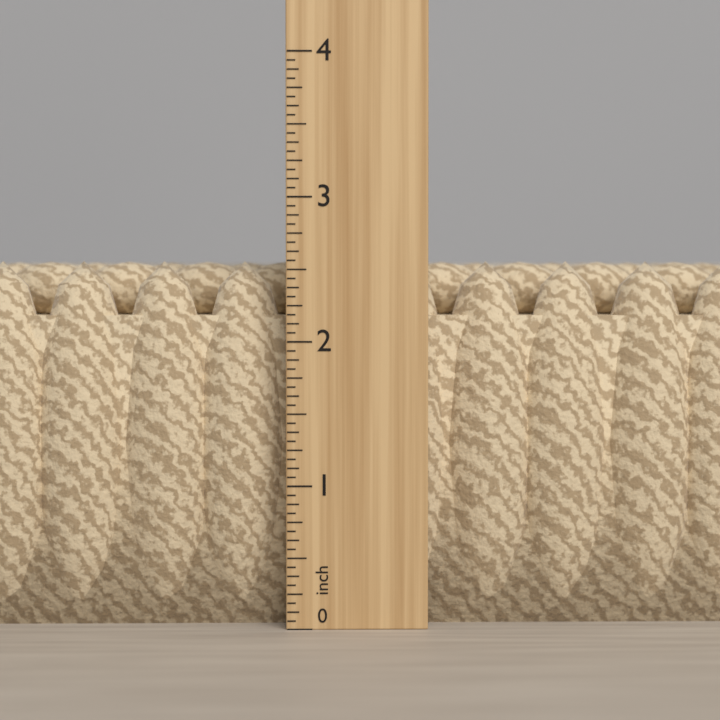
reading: 2.5625 in
